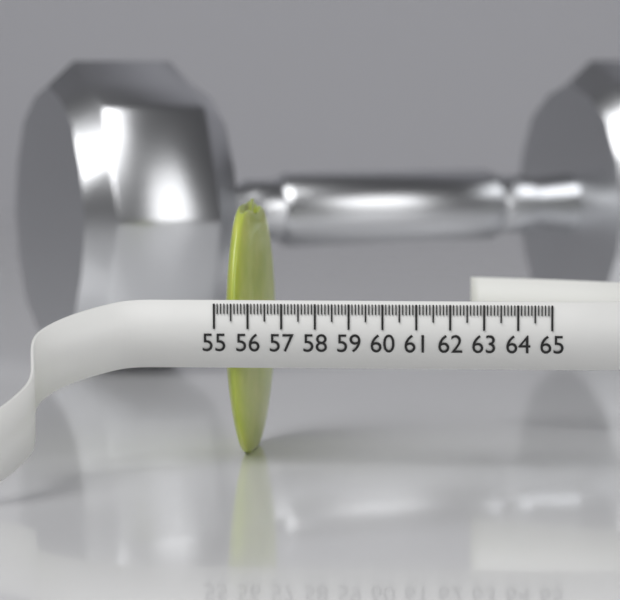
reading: 56.0 (no unit)
